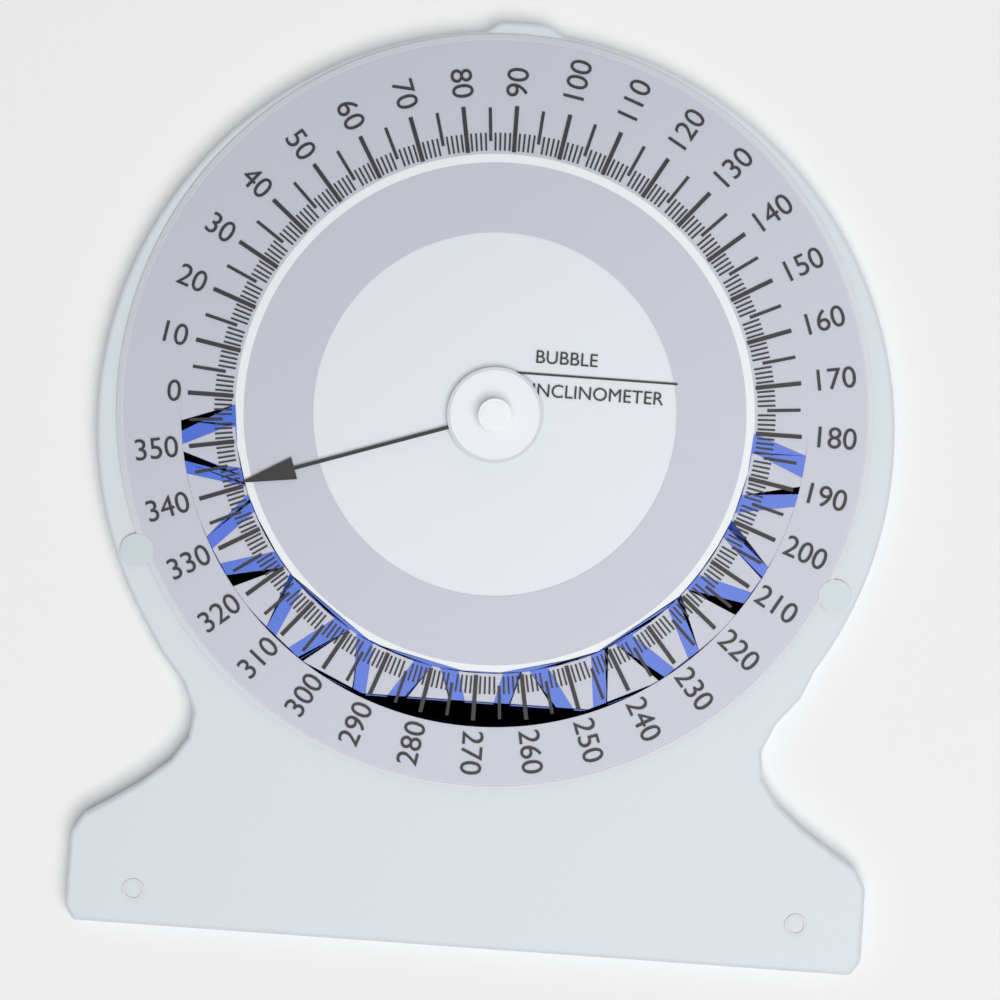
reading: 341 (no unit)
